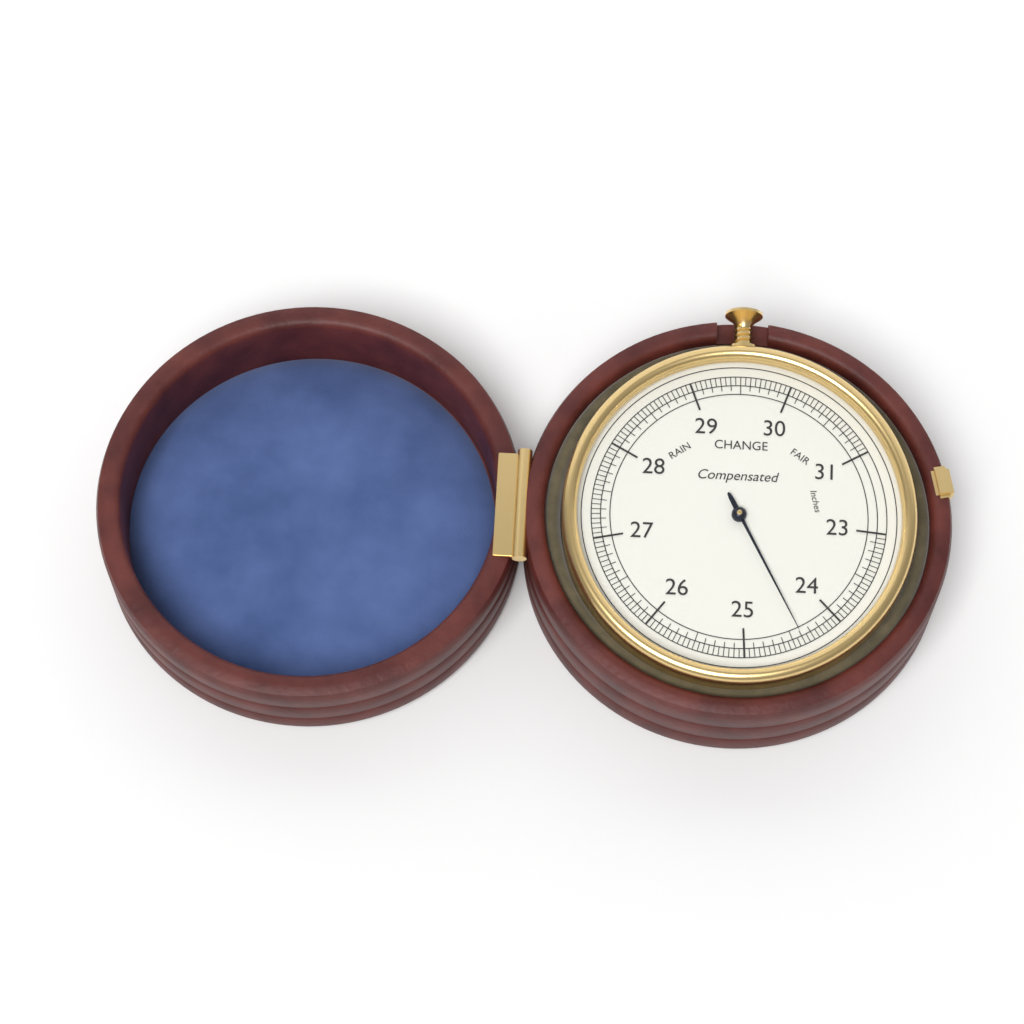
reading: 24.40 inches
